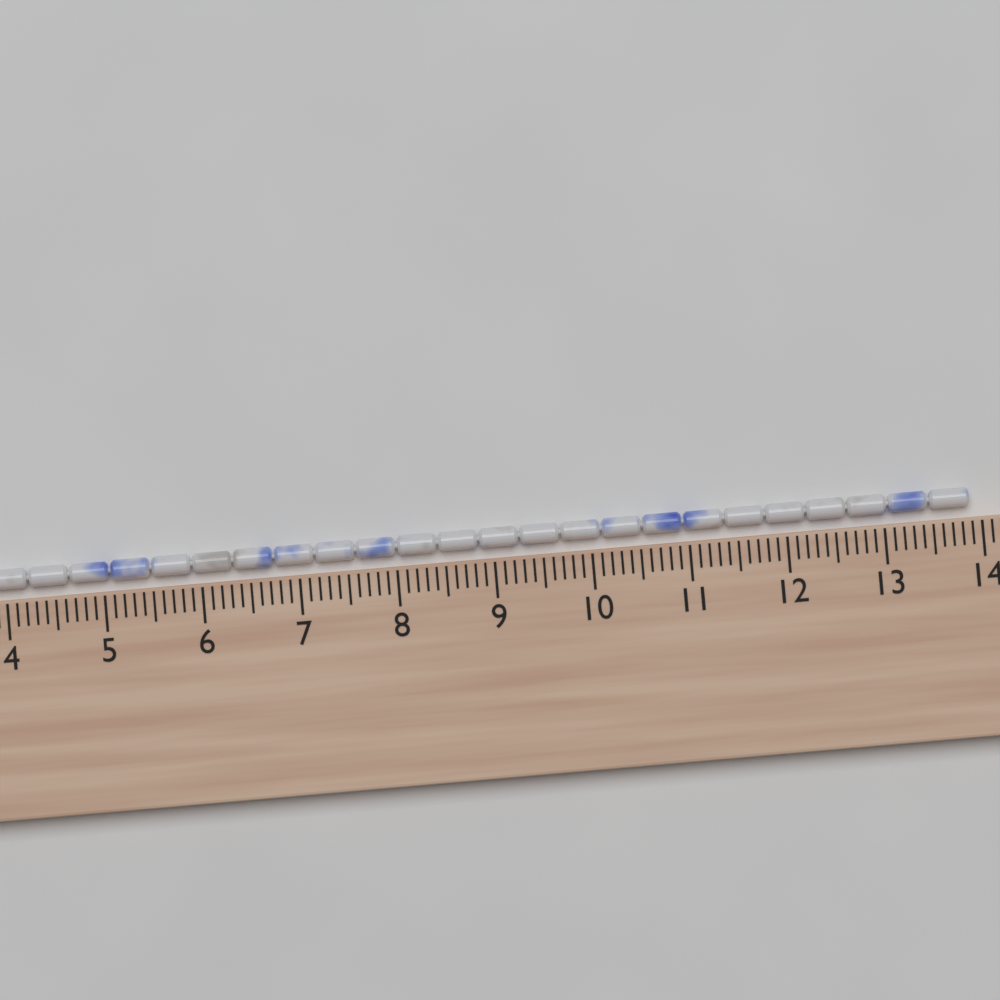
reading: 13.9 cm
